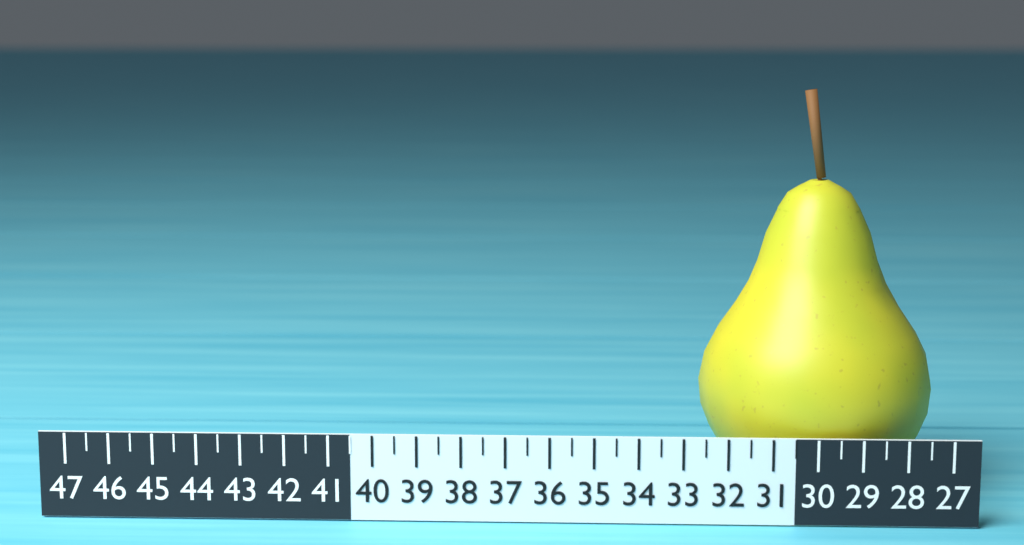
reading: 32.5 (no unit)
